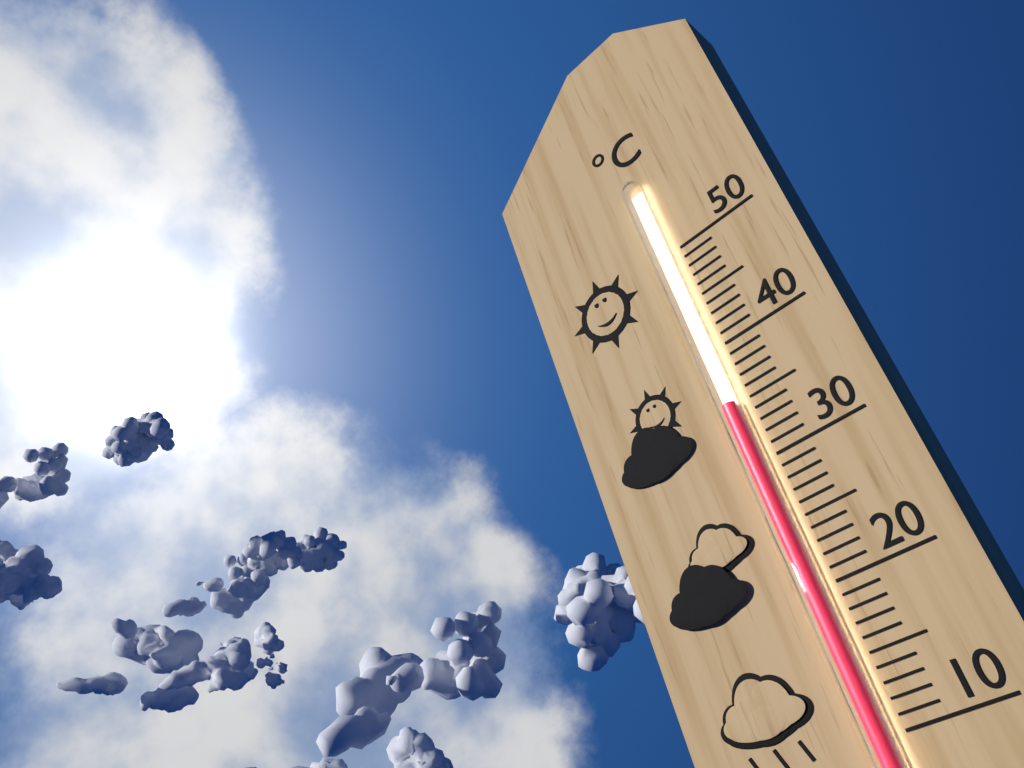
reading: 35 °C
